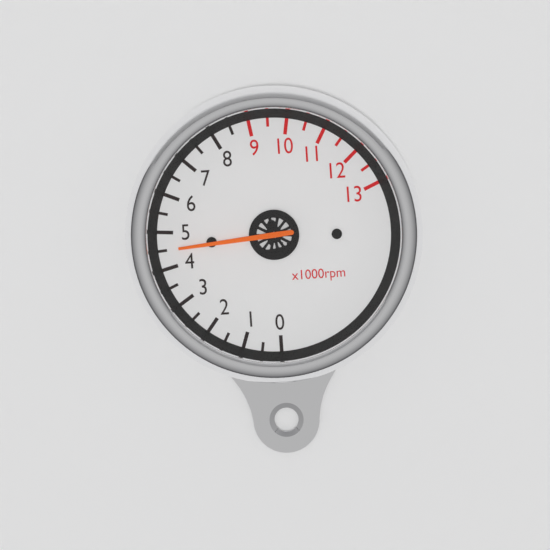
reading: 4.5 x1000rpm
